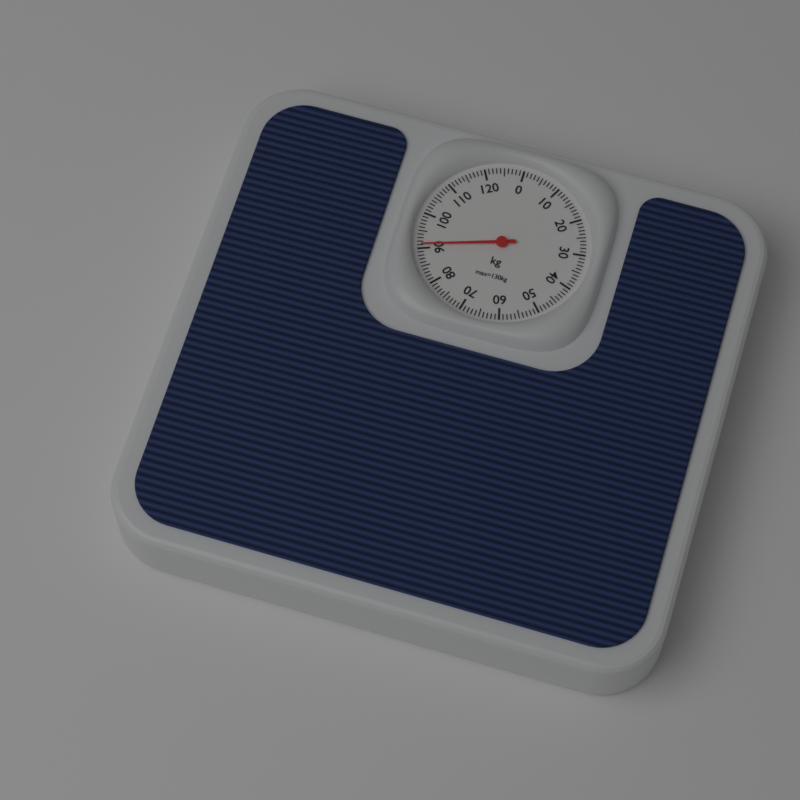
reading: 91 kg
